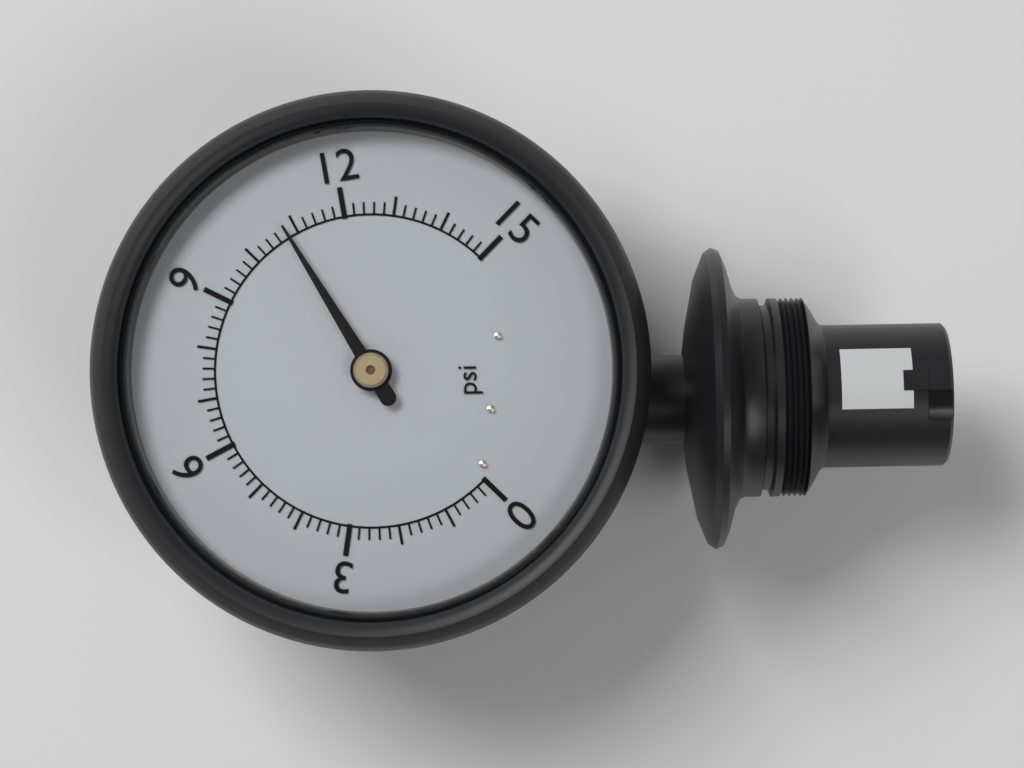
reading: 10.8 psi
